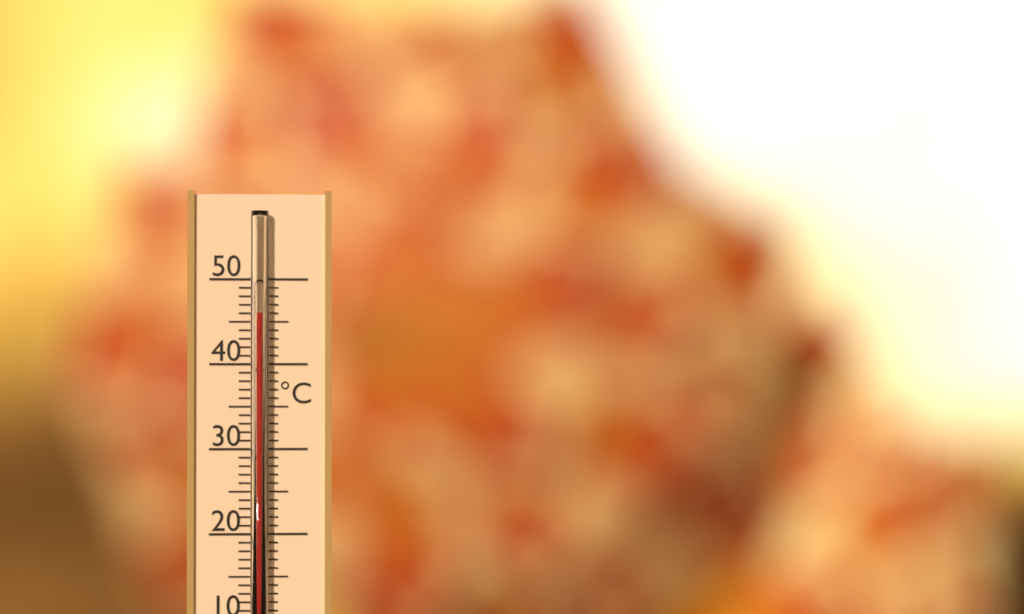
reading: 46 °C
